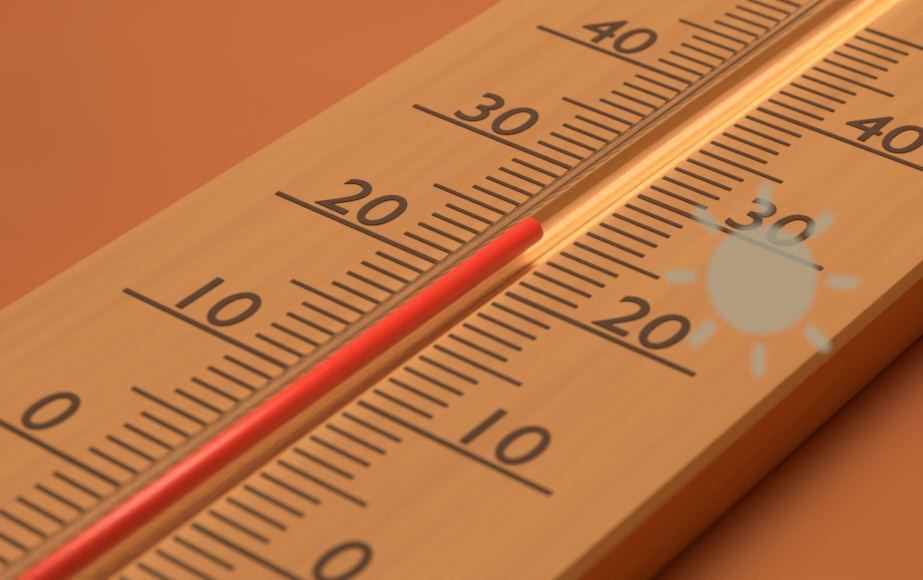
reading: 24 (no unit)
